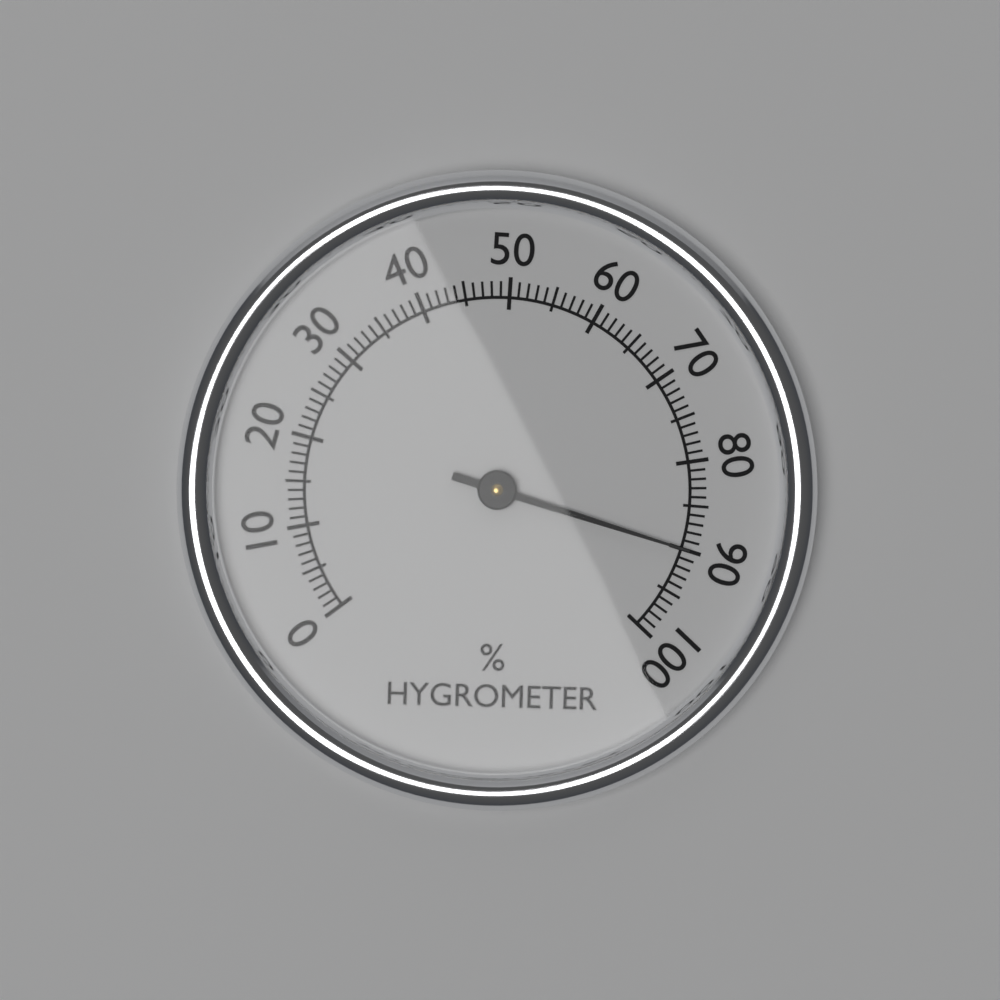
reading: 90 %
